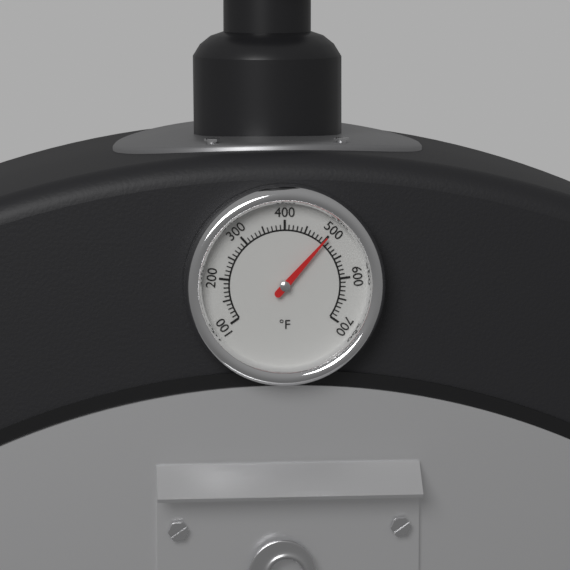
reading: 500 °F
